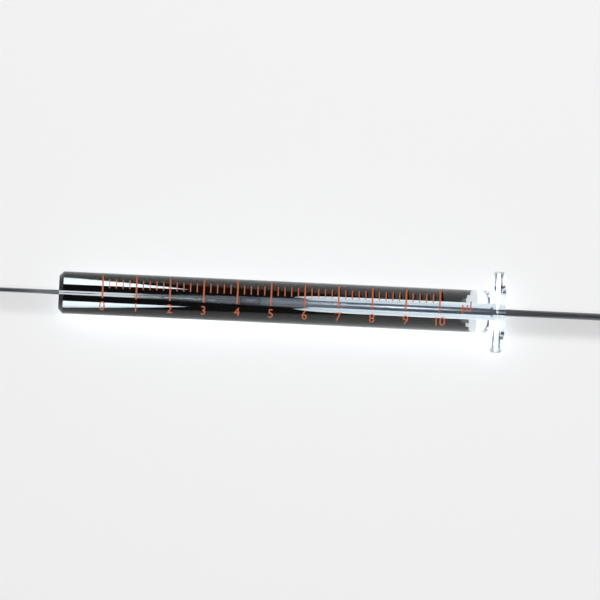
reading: 4.2 µl
